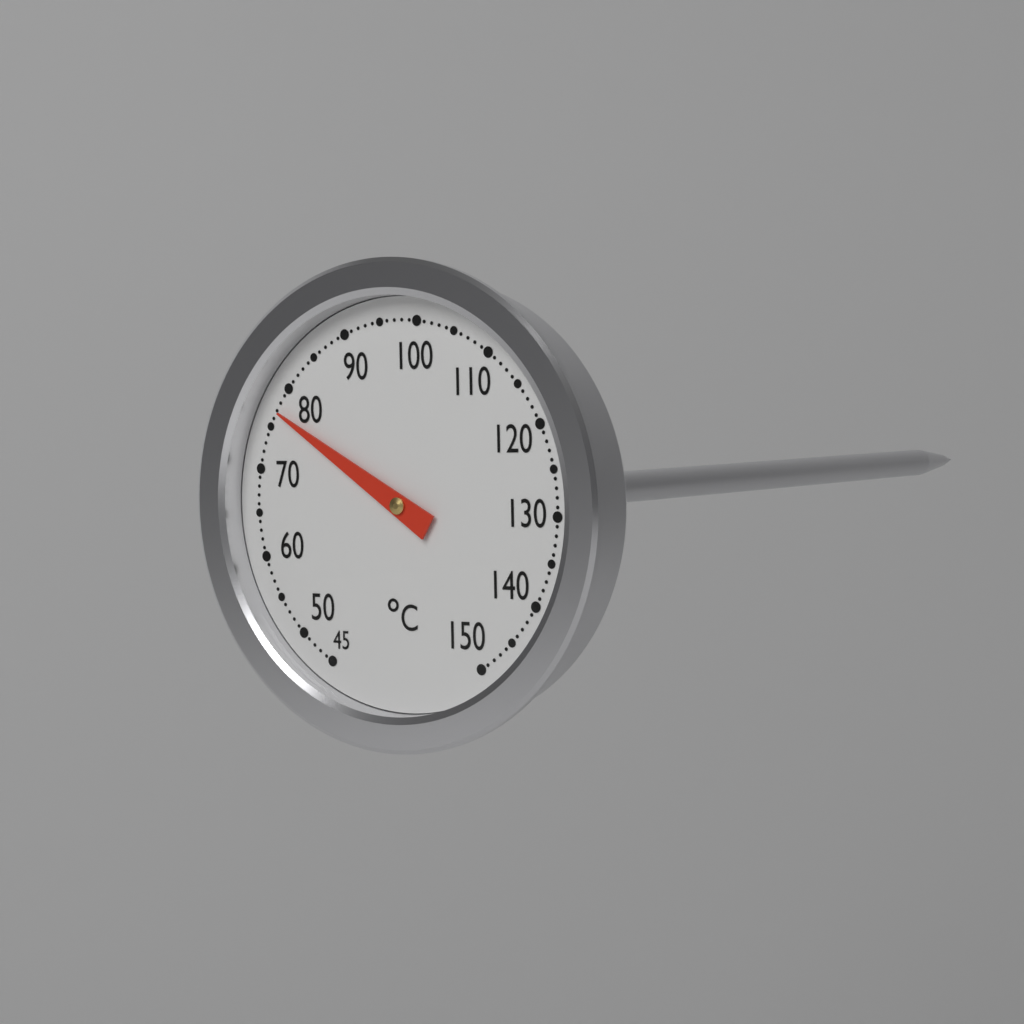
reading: 77 °C
